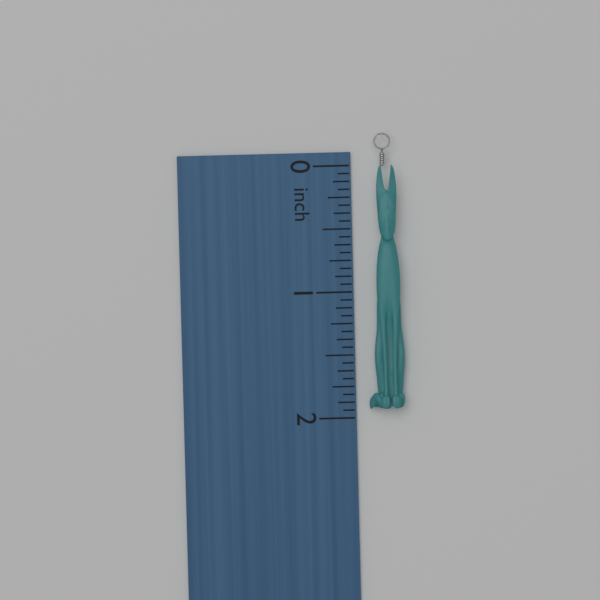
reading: 1.9375 inch
